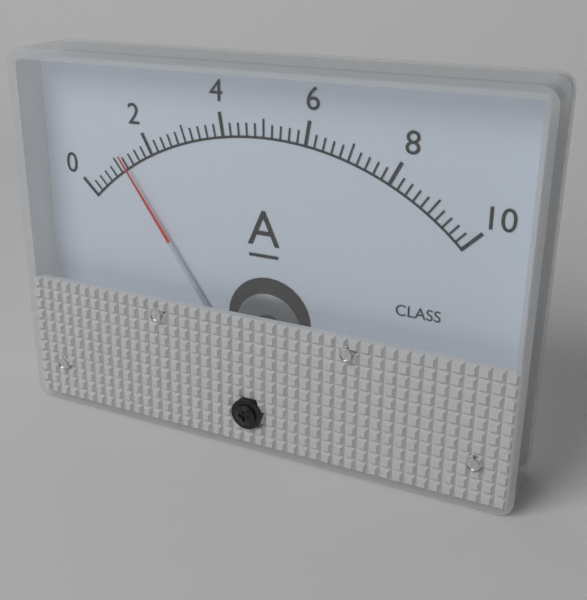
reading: 1.2 A
